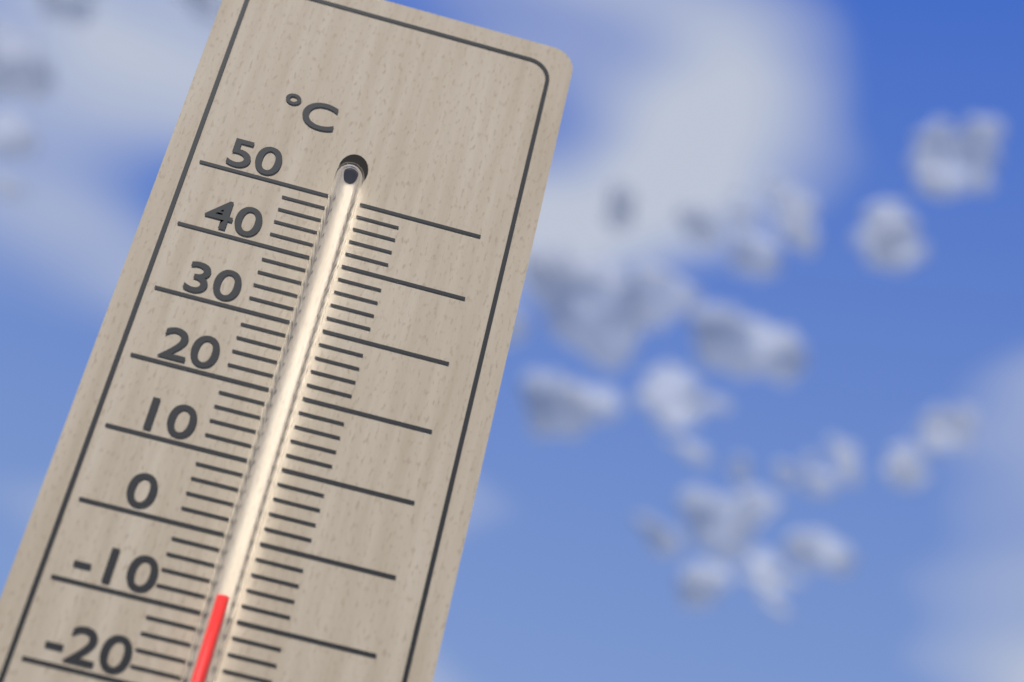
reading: -8 °C
